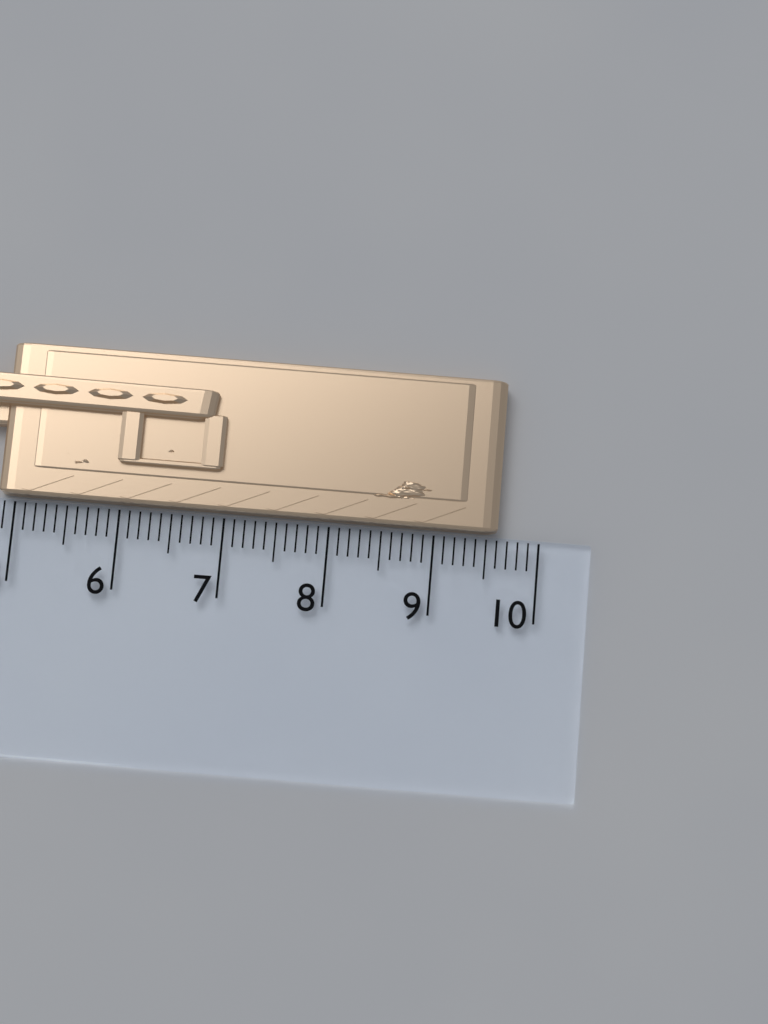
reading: 9.6 cm
